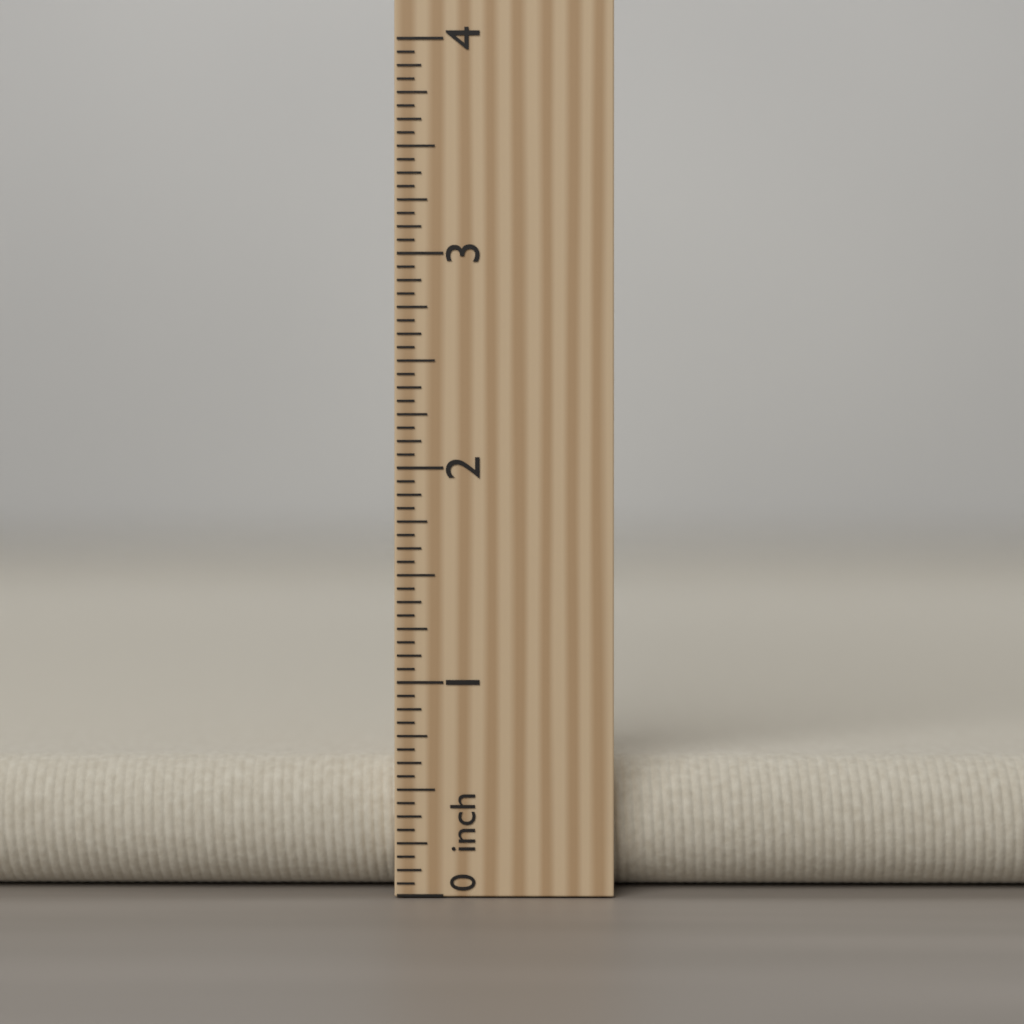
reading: 0.6250 inch
